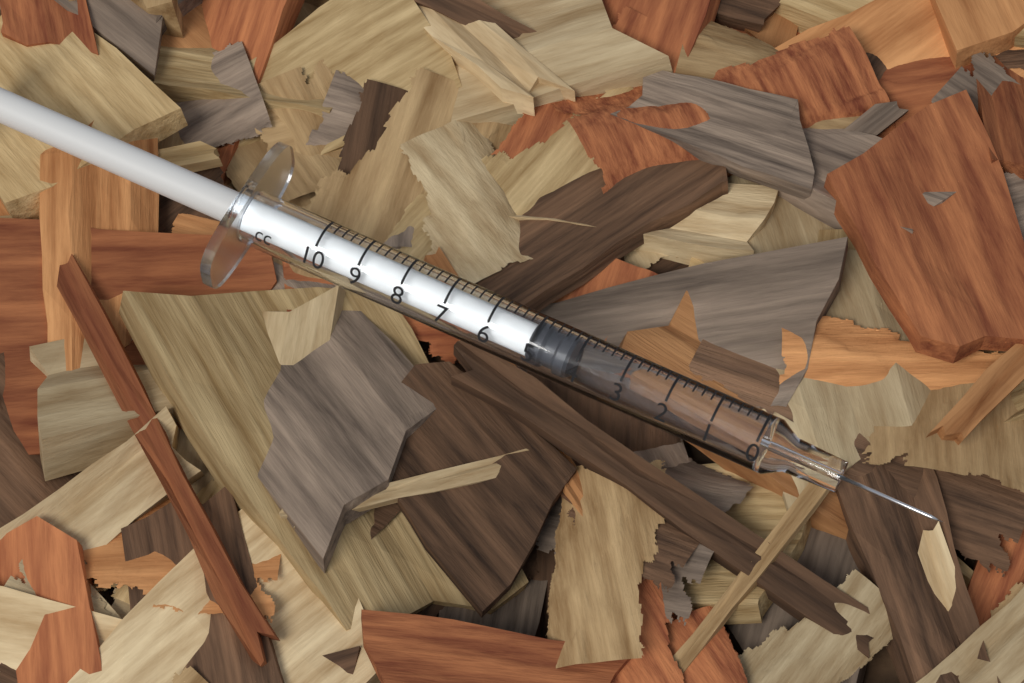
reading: 4.2 cc
